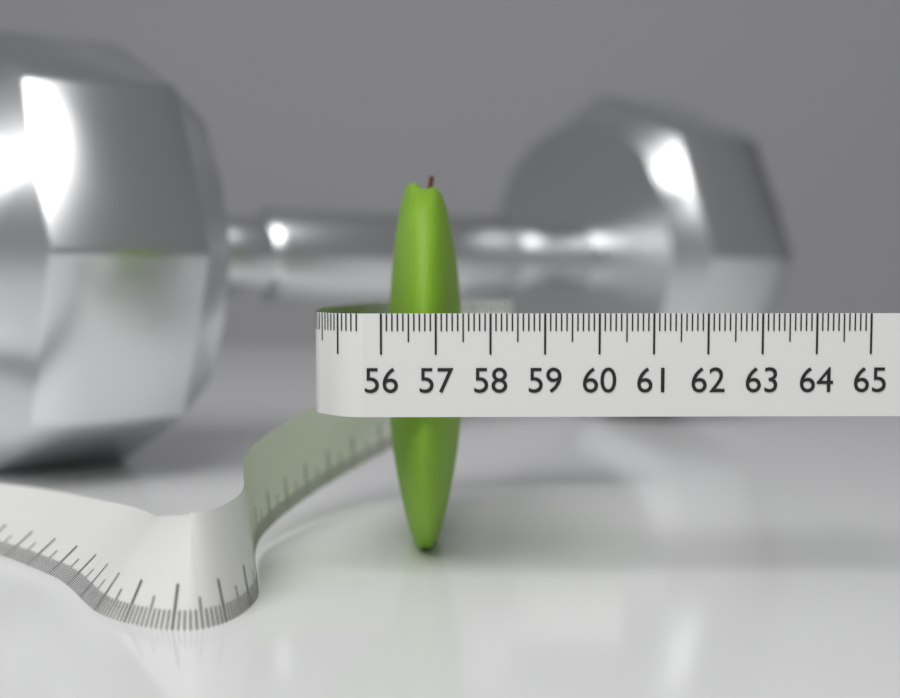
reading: 57.6 (no unit)
